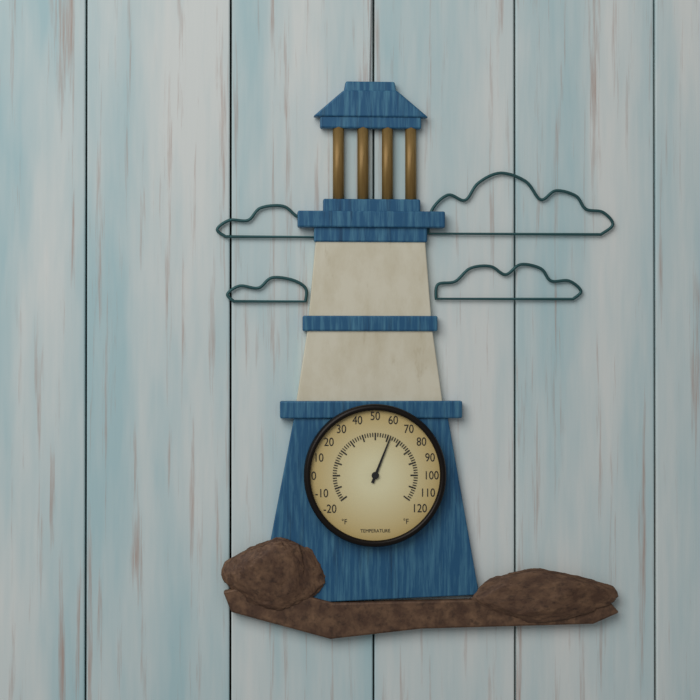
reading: 62 °F
